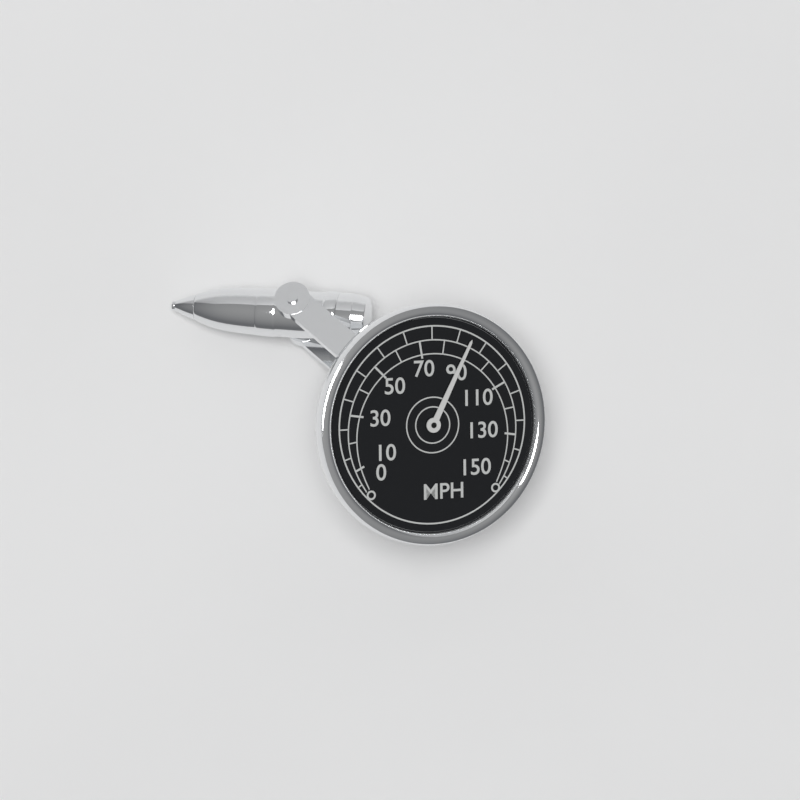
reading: 90 MPH
